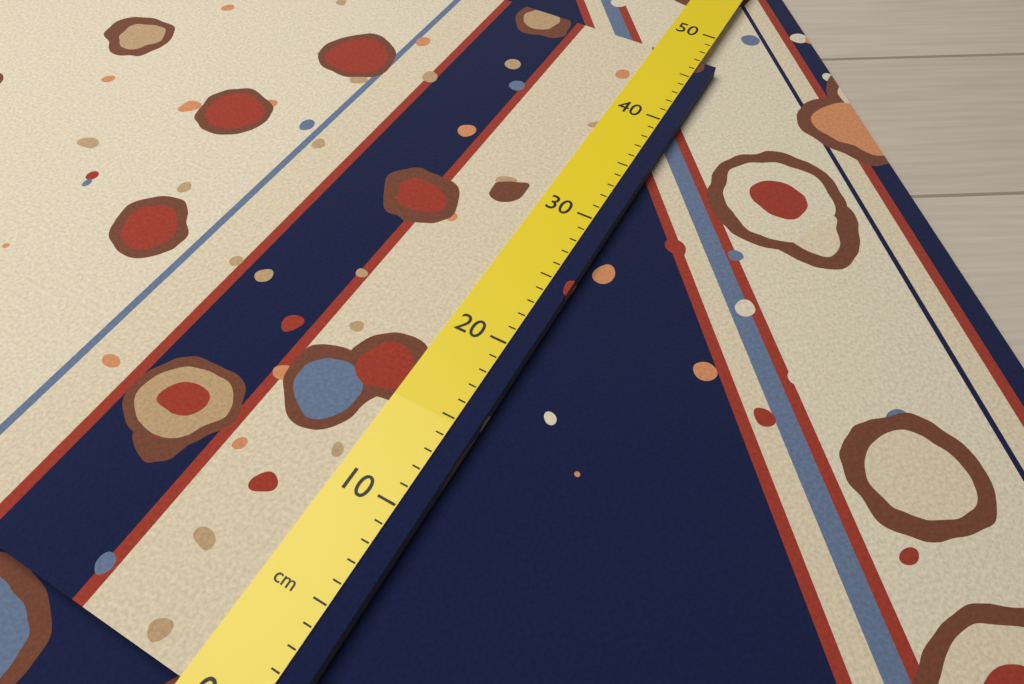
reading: 47 cm
